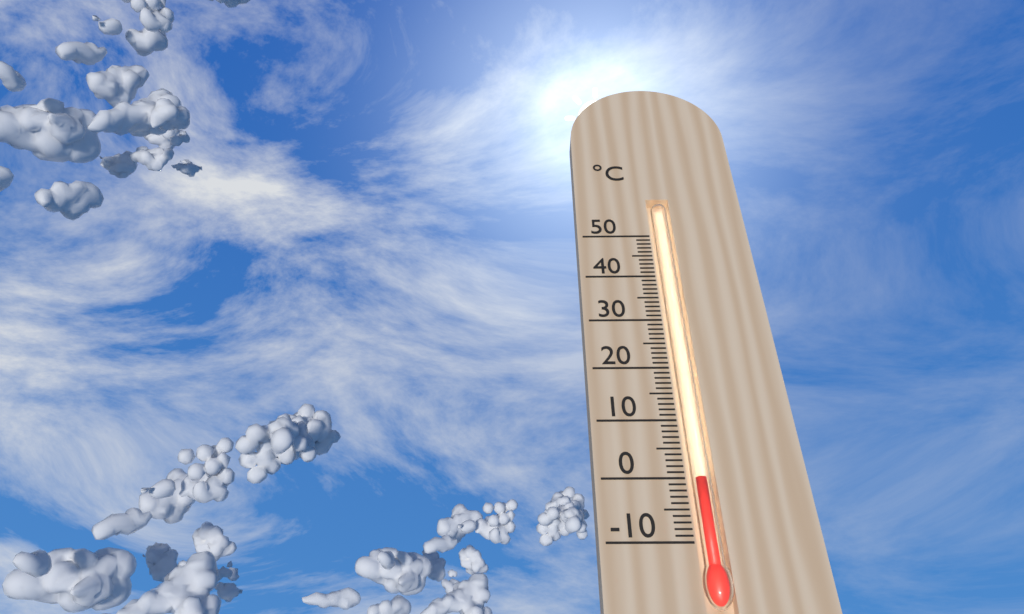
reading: 0 °C
